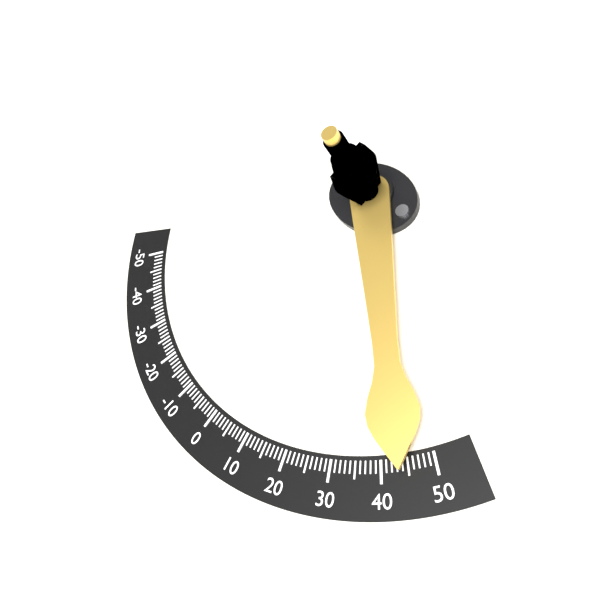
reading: 44 (no unit)
